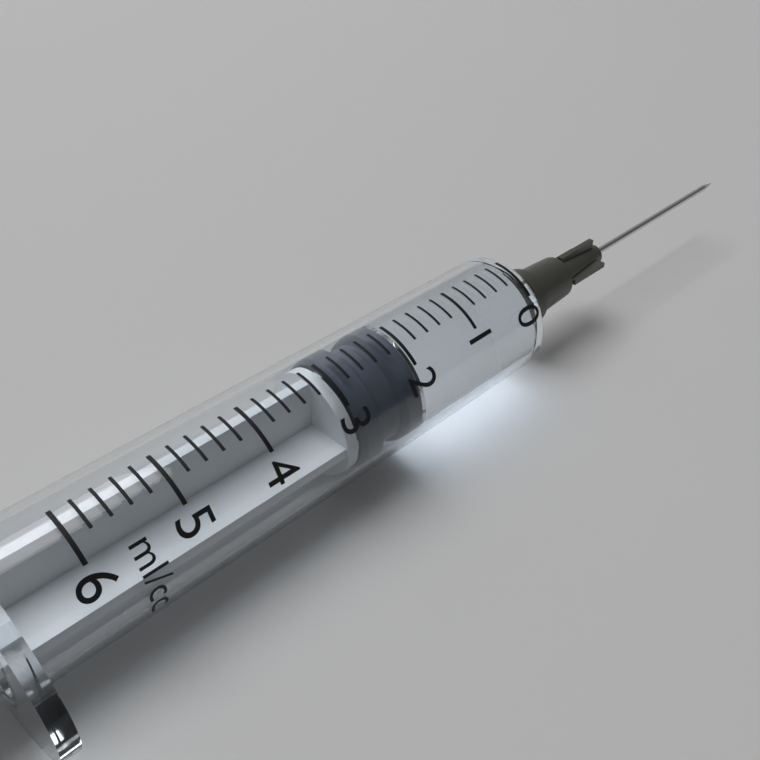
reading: 2.0 ml
